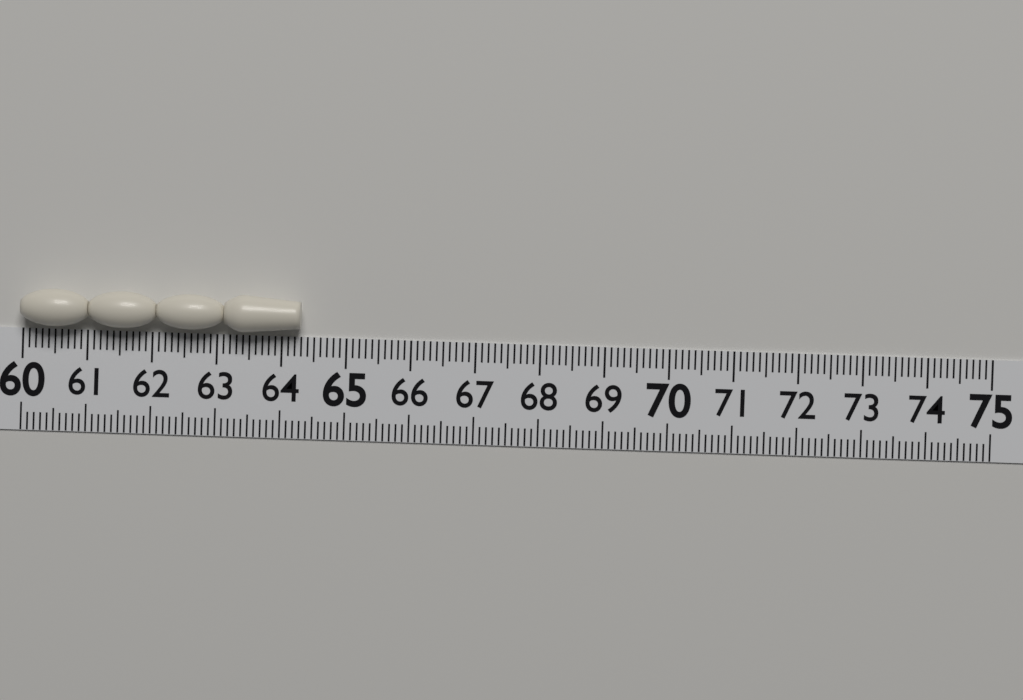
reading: 64.3 (no unit)
